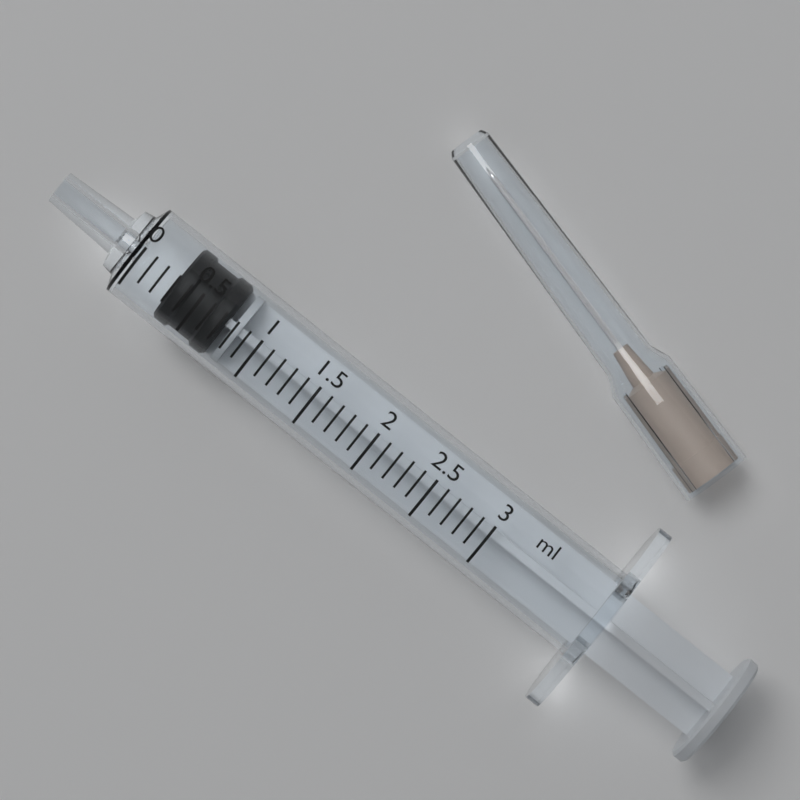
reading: 0.3 ml
